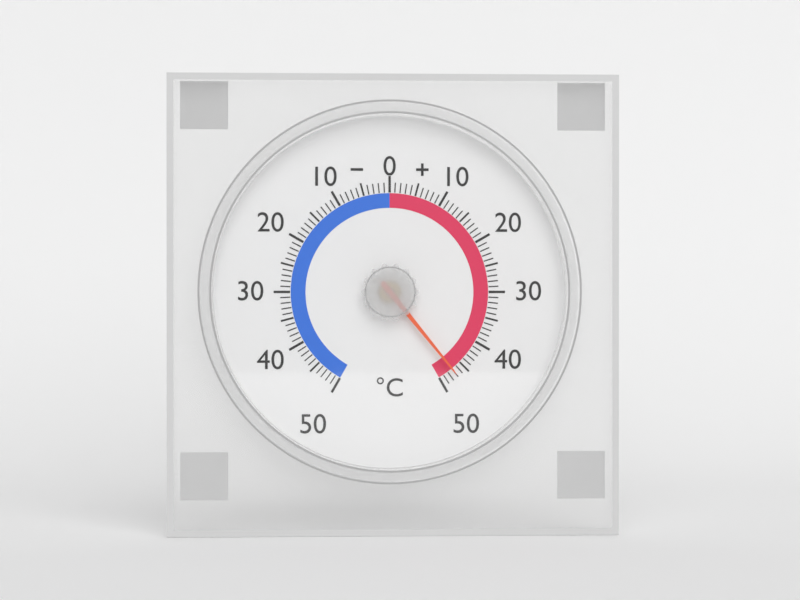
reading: 47 °C
